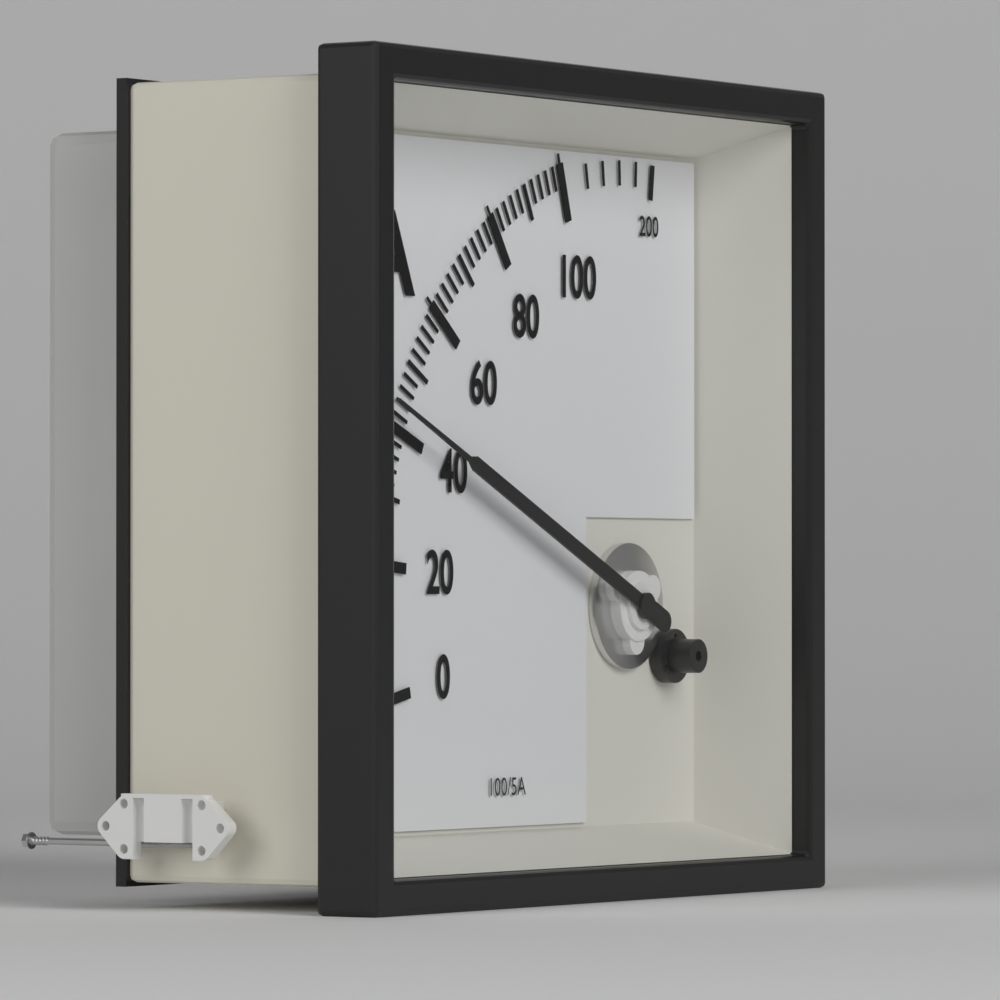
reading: 42 A
